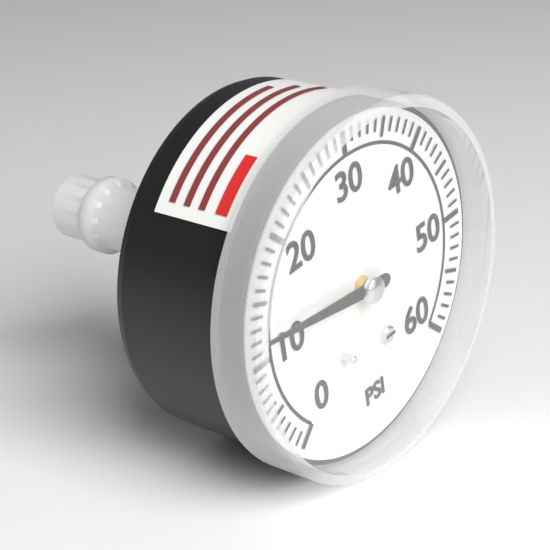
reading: 12 psi
